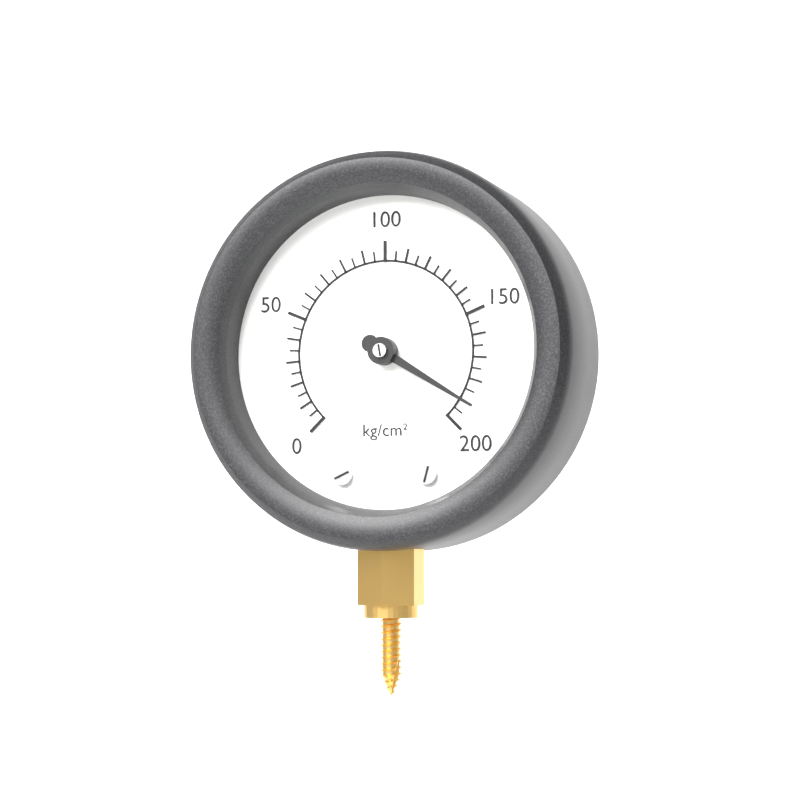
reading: 190 kg/cm²
